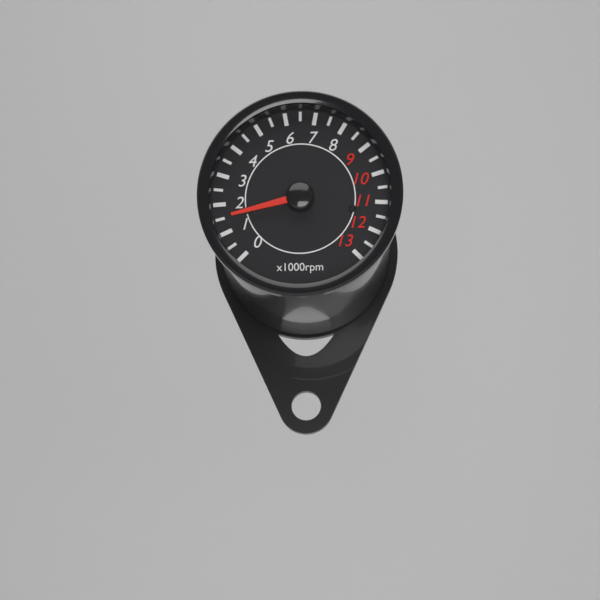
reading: 1500 rpm
